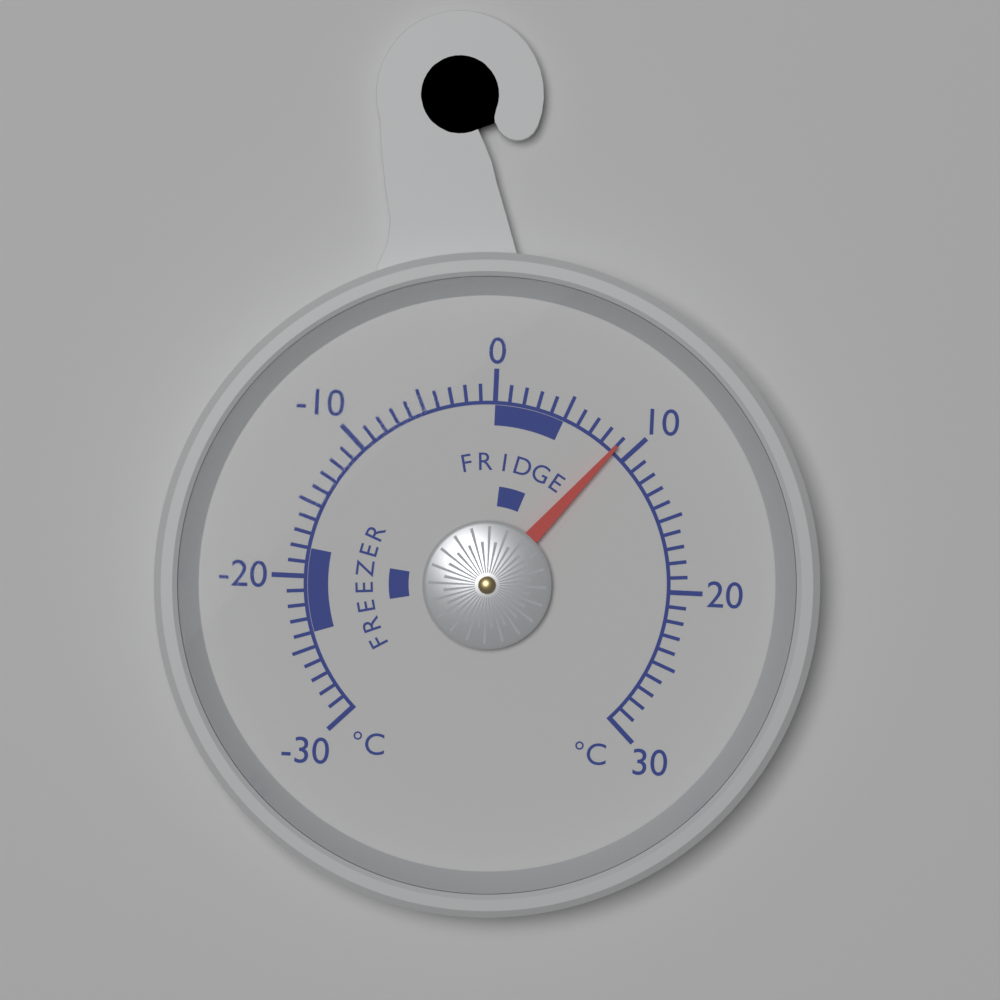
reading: 9 °C
